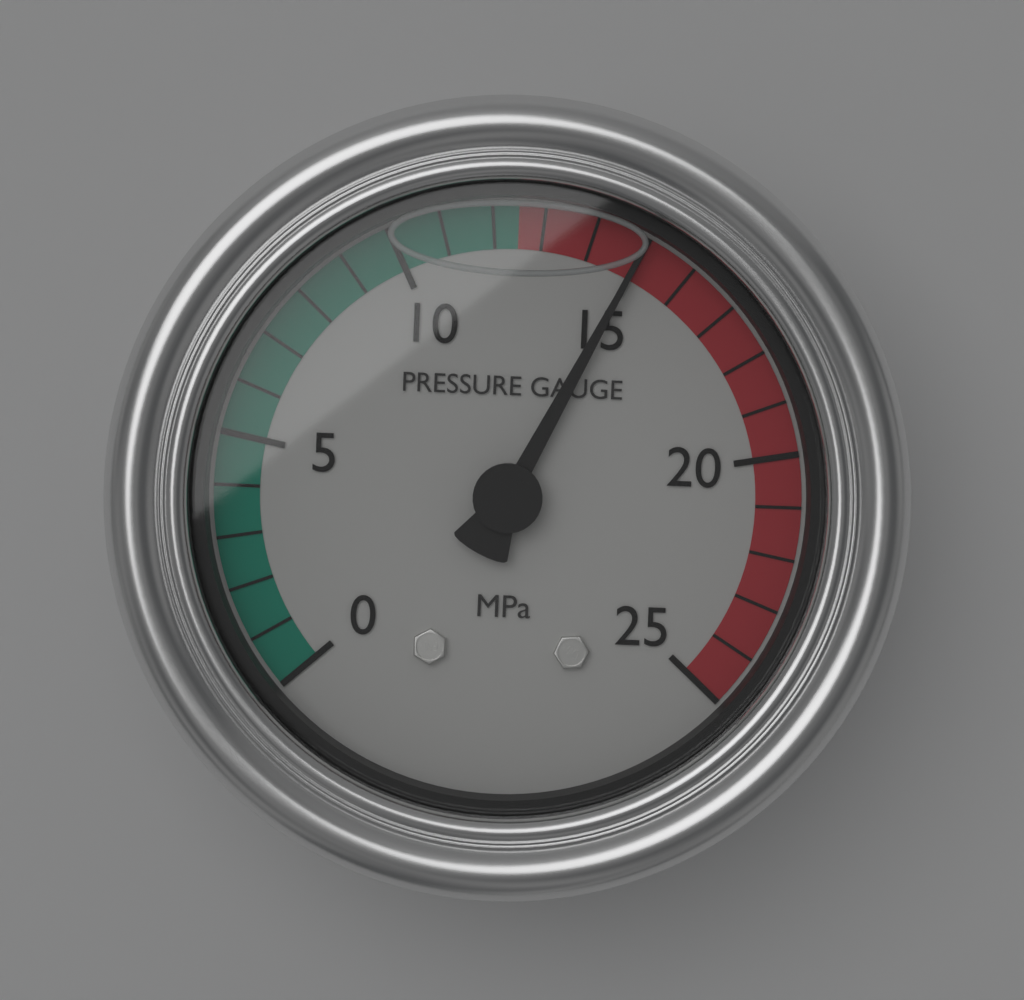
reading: 15 MPa
